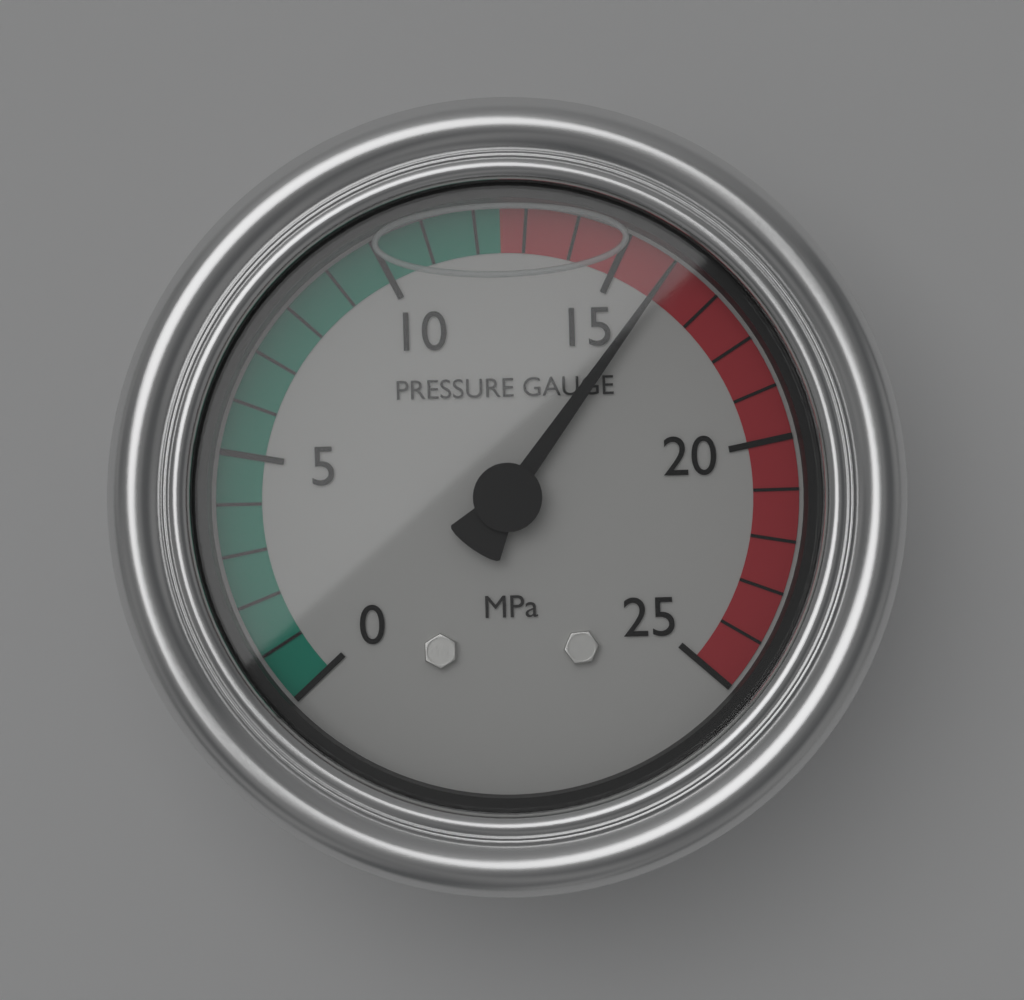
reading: 16 MPa
